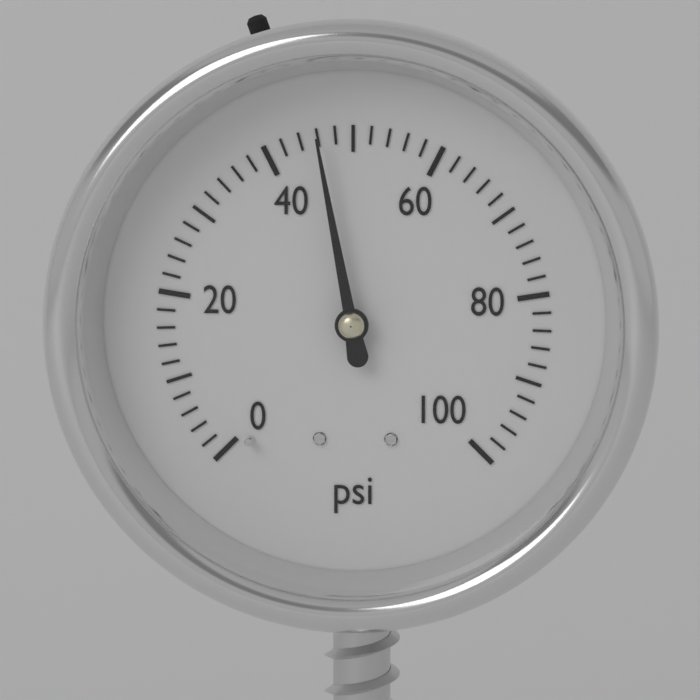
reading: 46 psi
